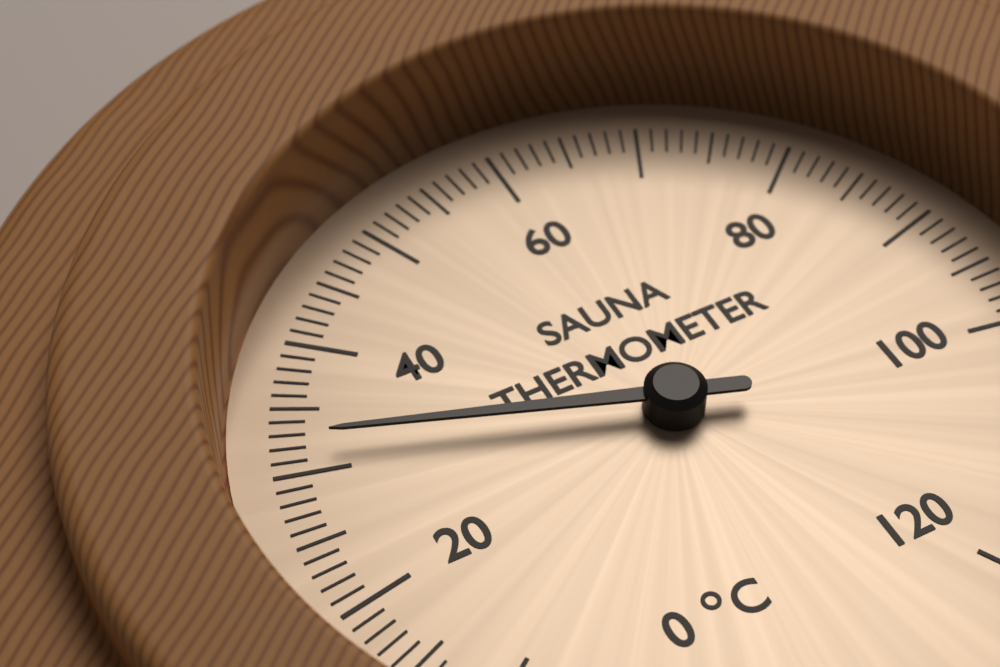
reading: 32 °C
